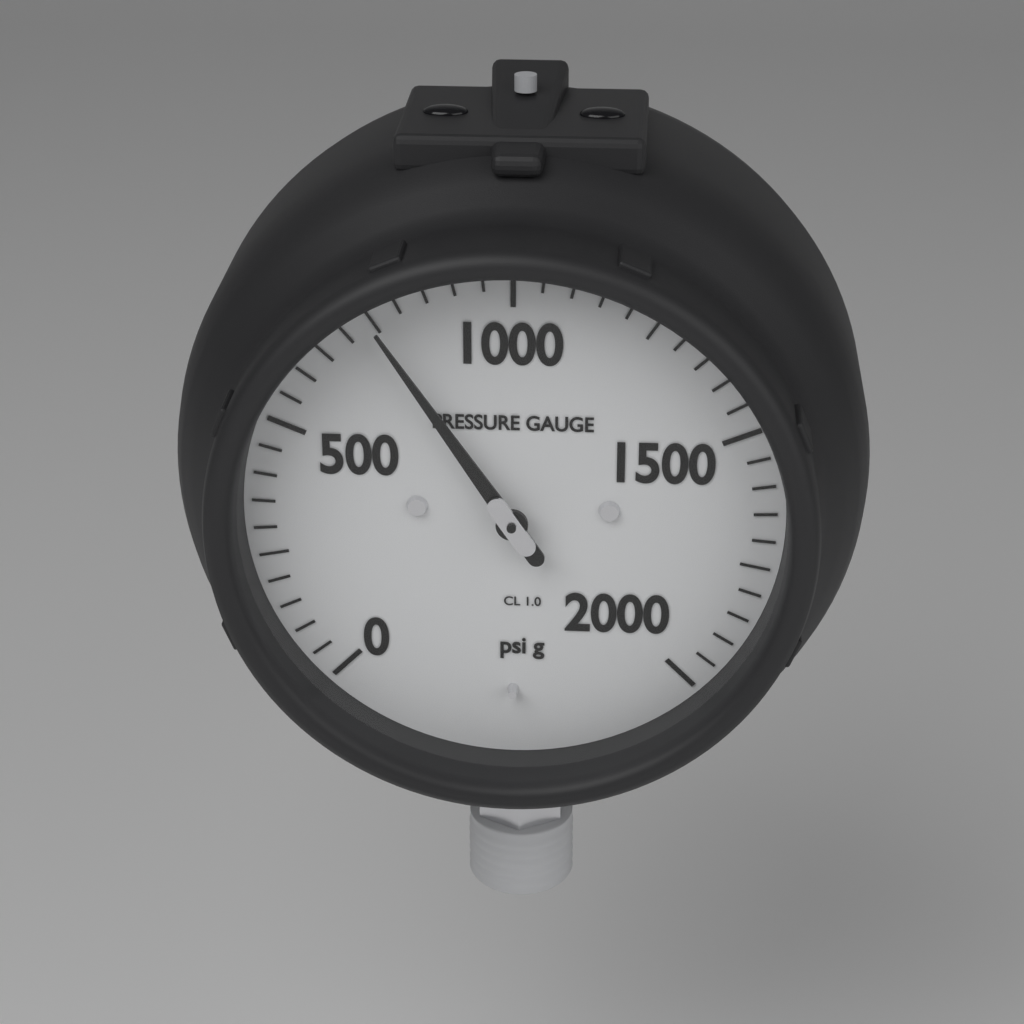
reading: 750 psi
